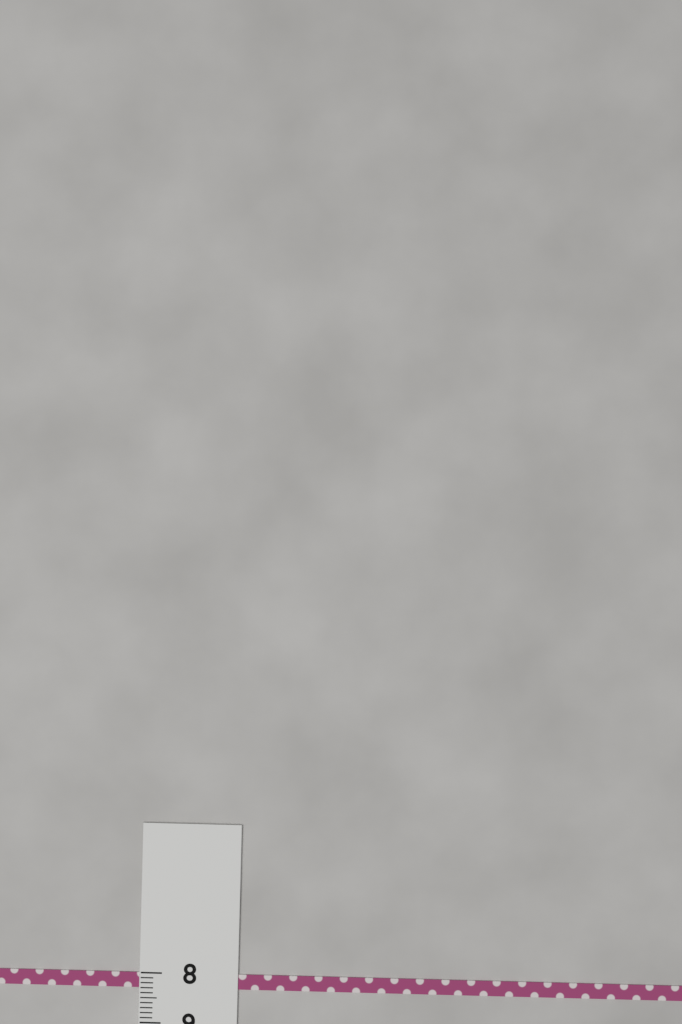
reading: 8.3 (no unit)
